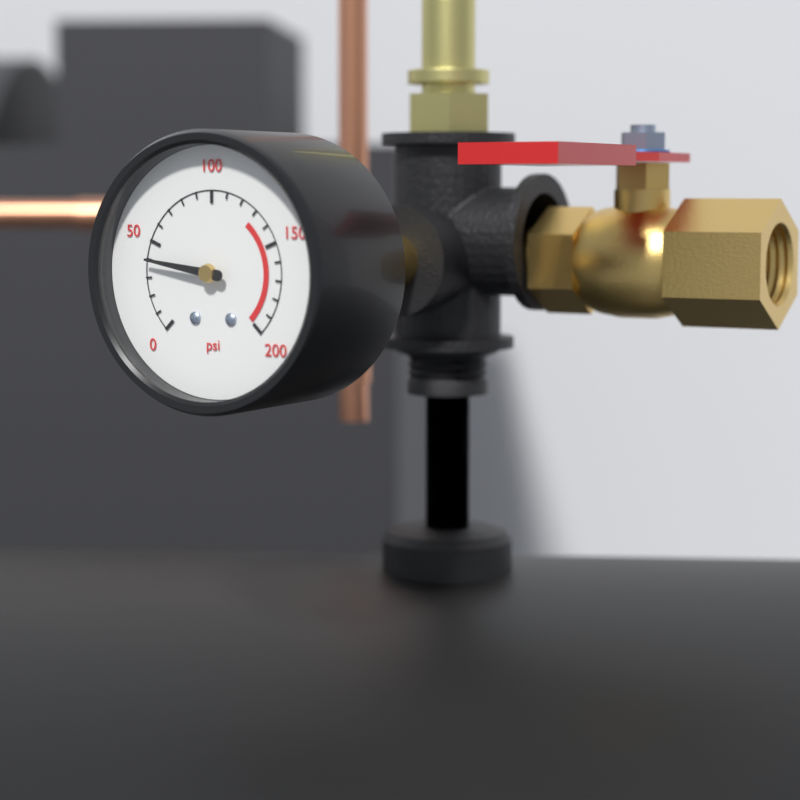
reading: 40 psi
